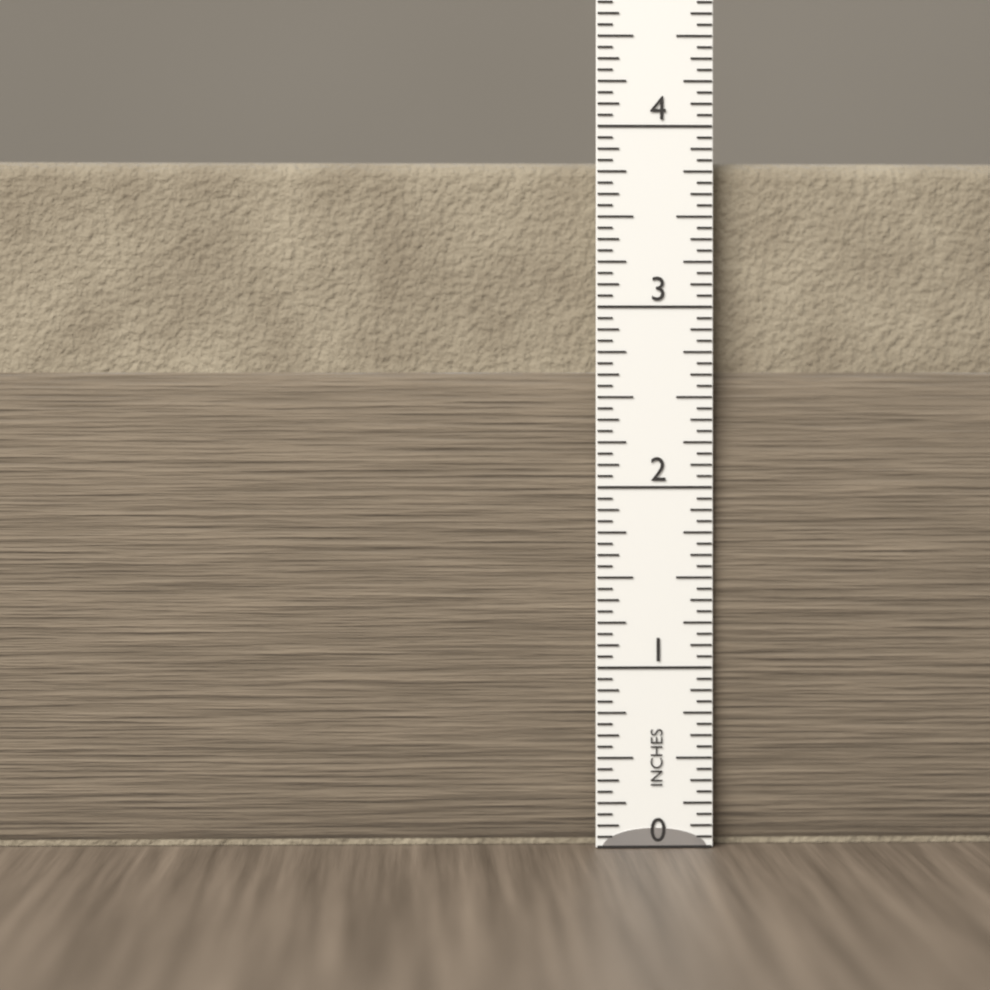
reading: 3.8125 in
